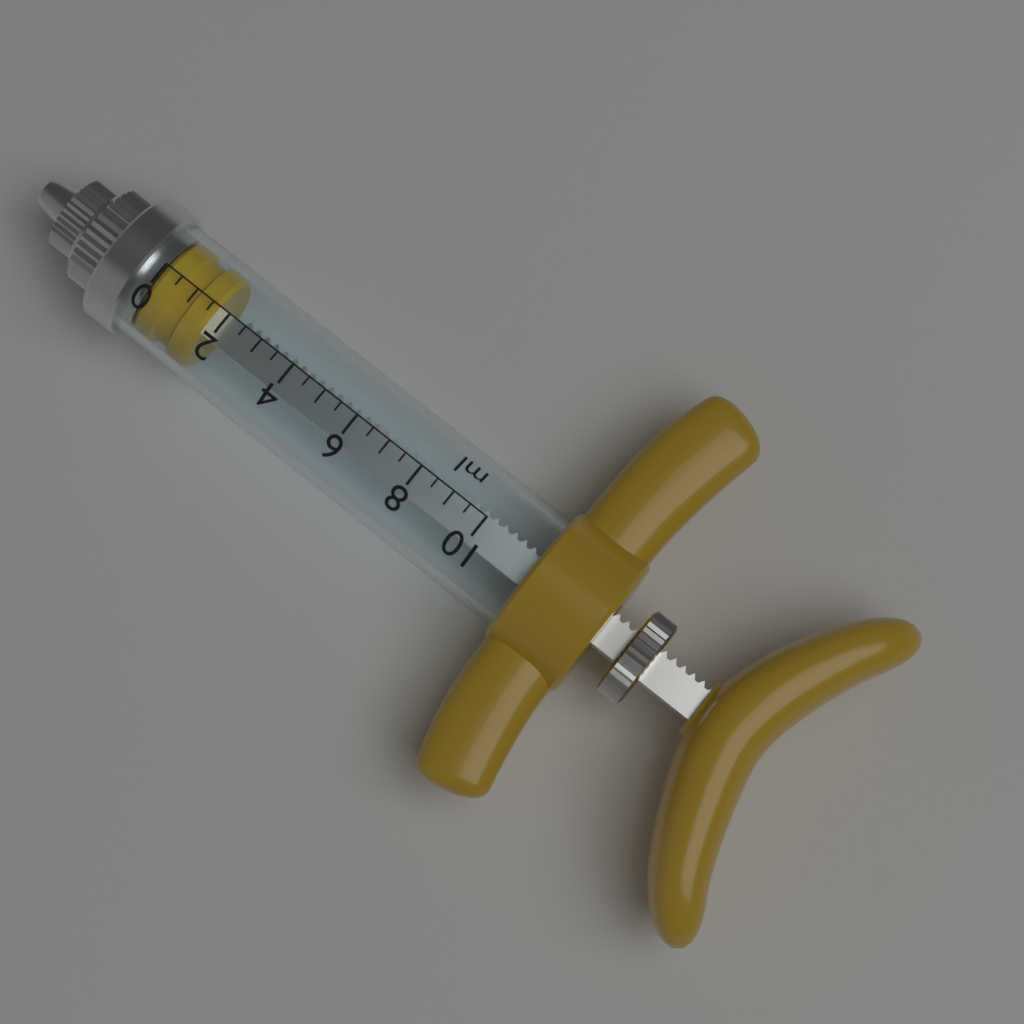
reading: 0.0 ml
